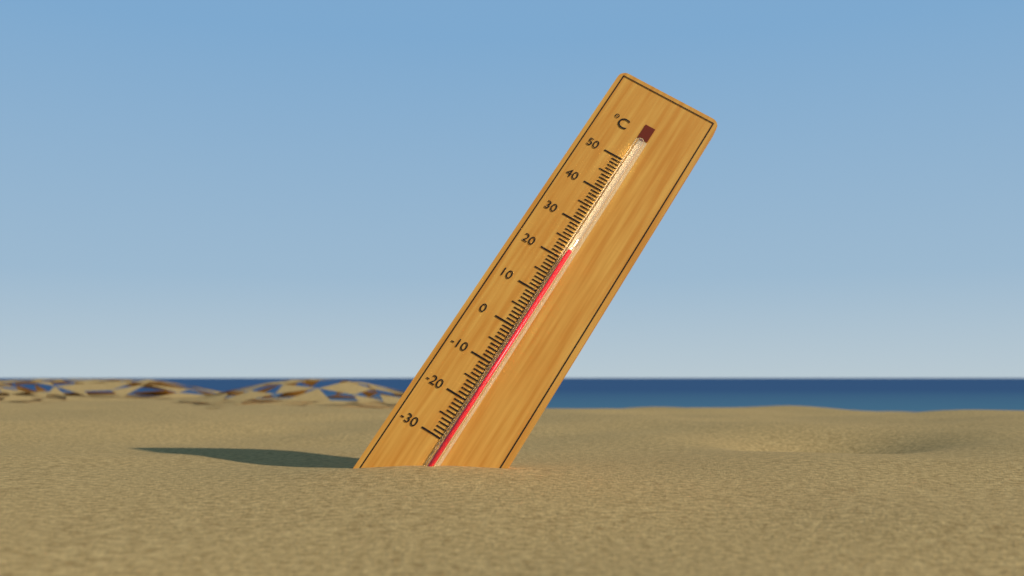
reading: 22 °C
